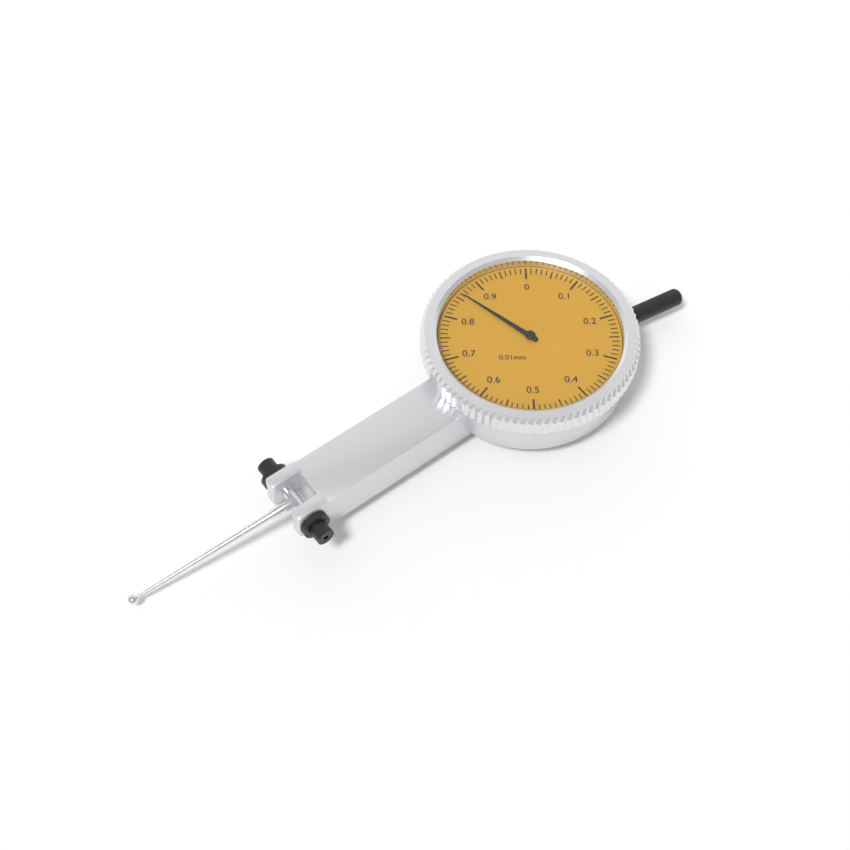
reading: 0.86 mm
